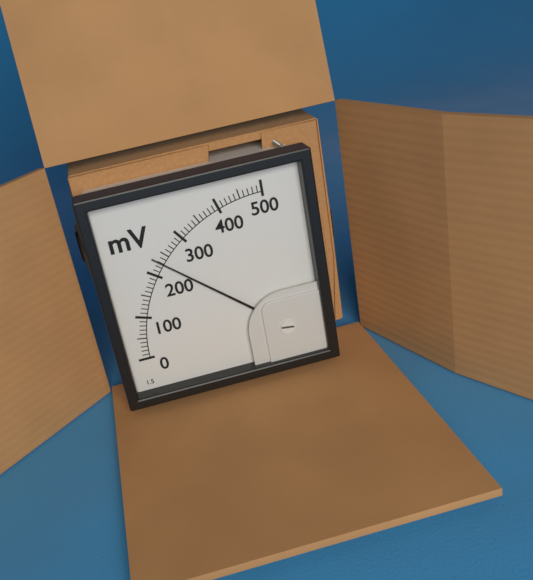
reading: 230 mV
